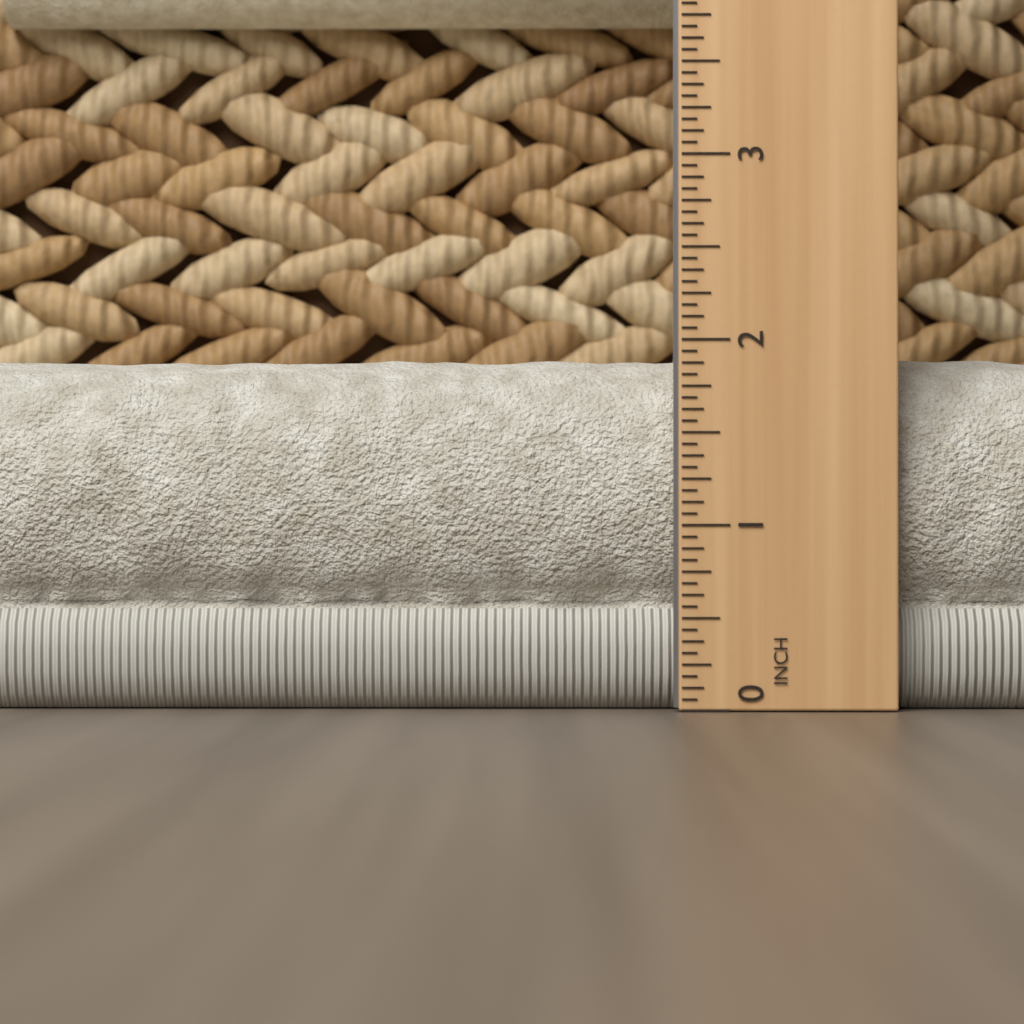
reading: 1.9375 in
